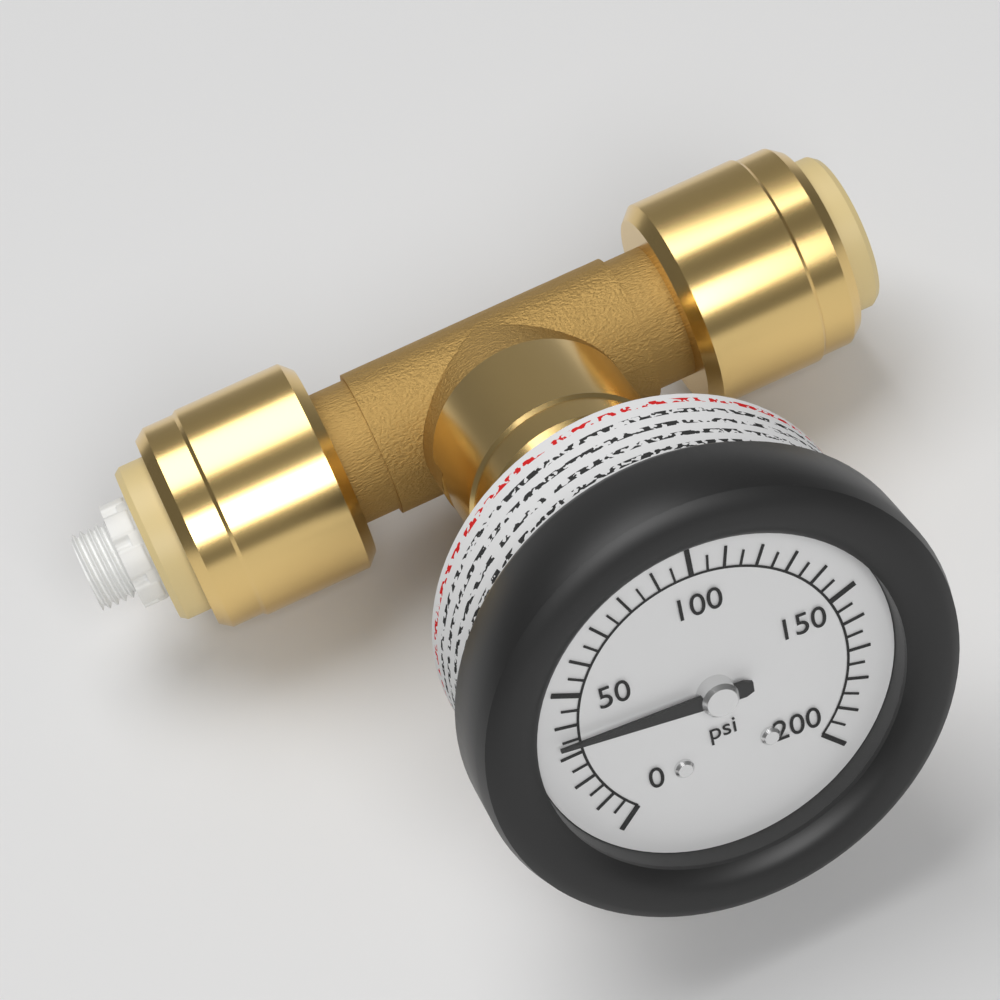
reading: 35 psi
